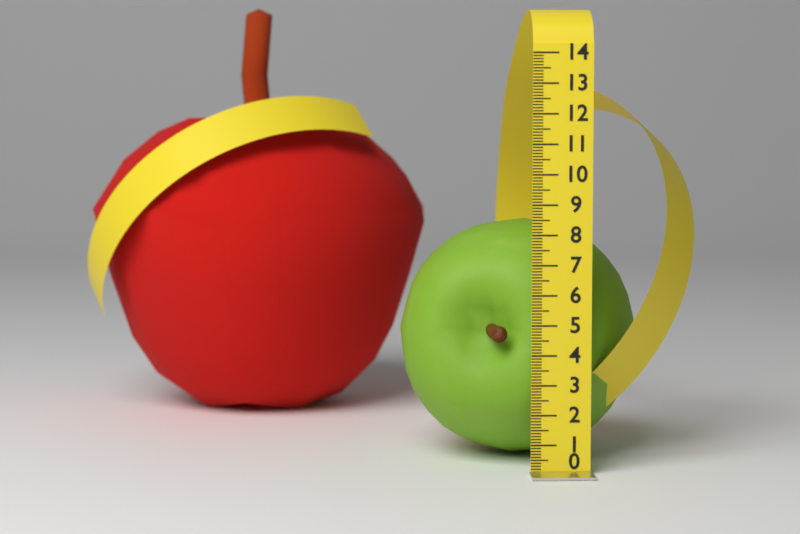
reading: 8.3 (no unit)
